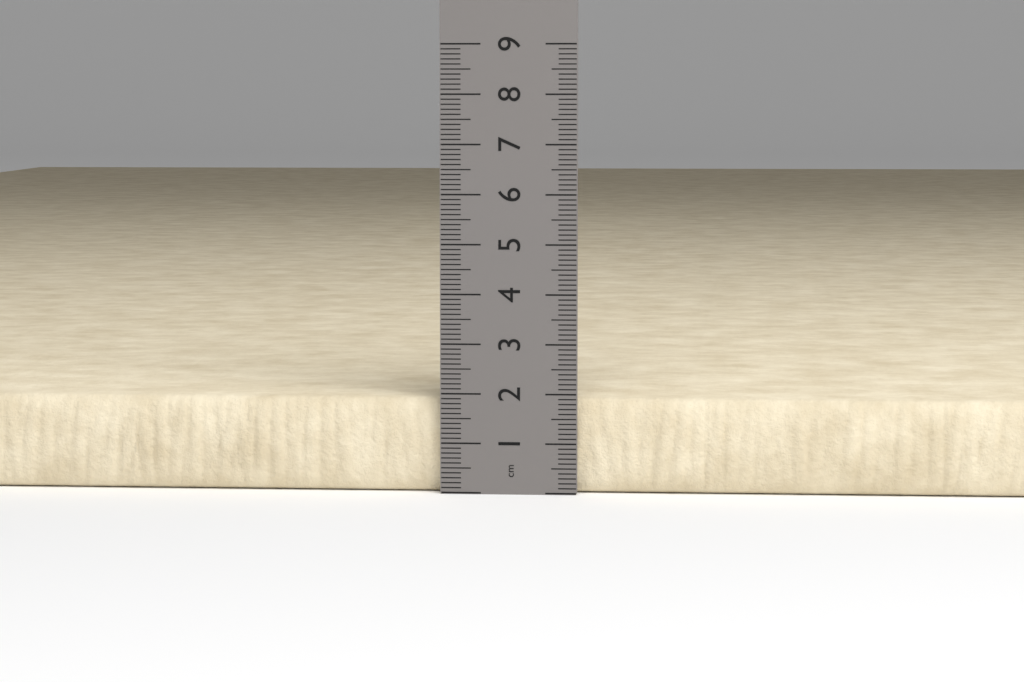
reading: 1.9 cm
